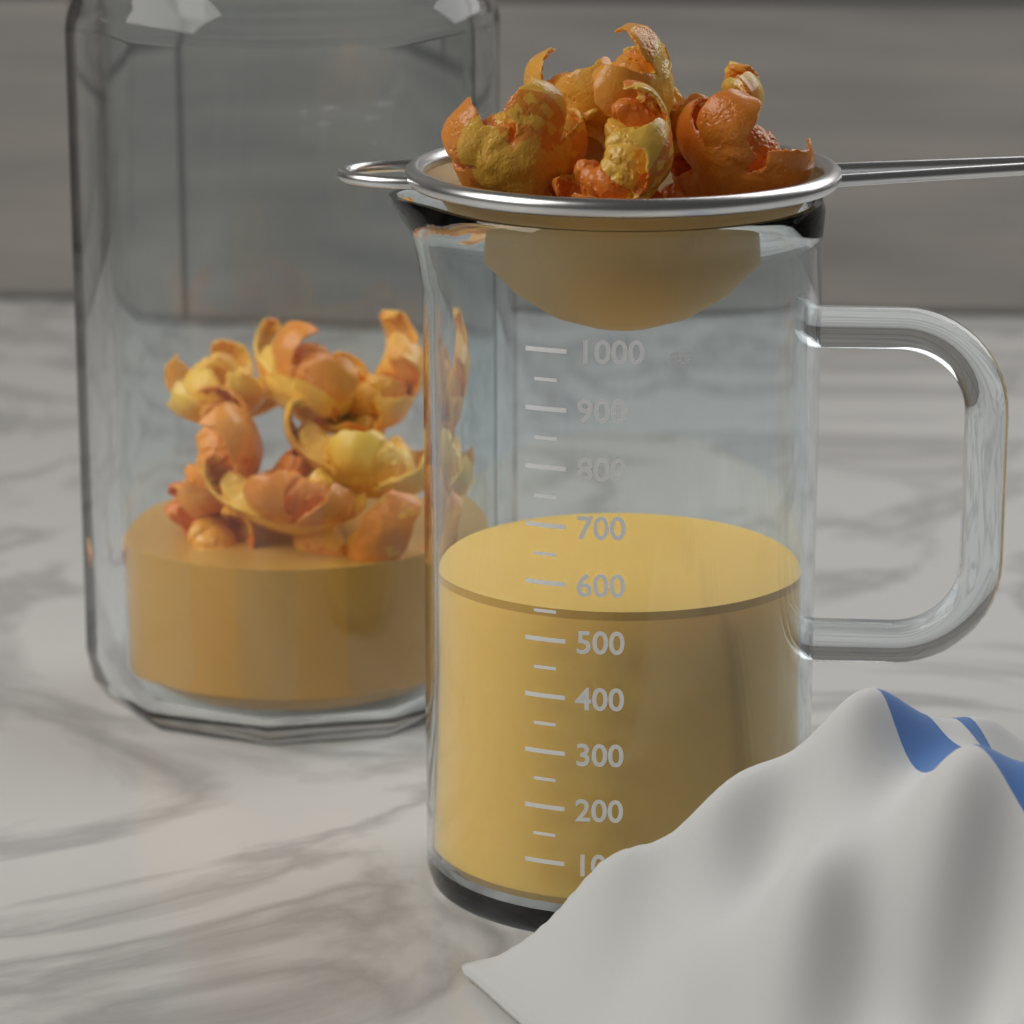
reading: 550 cc
